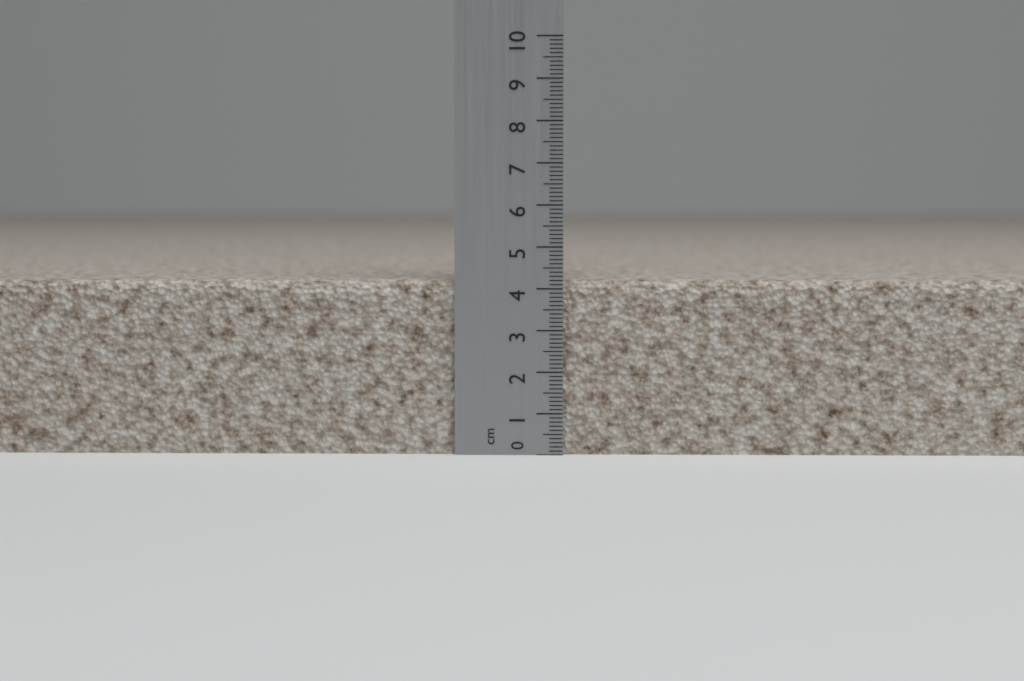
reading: 4.2 cm
